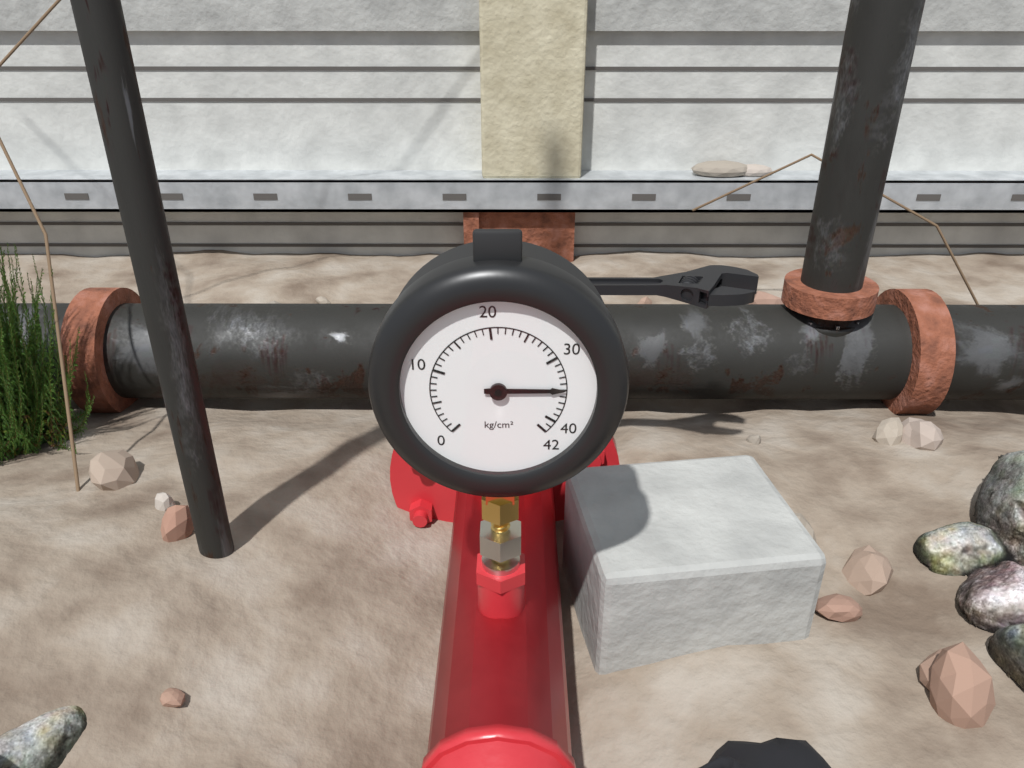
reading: 35 kg/cm²
